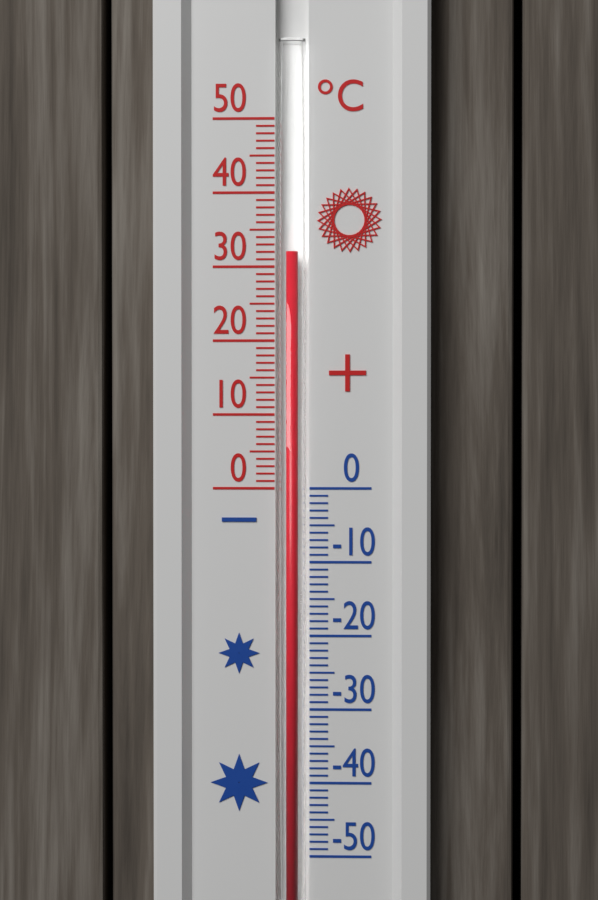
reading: 32 °C
